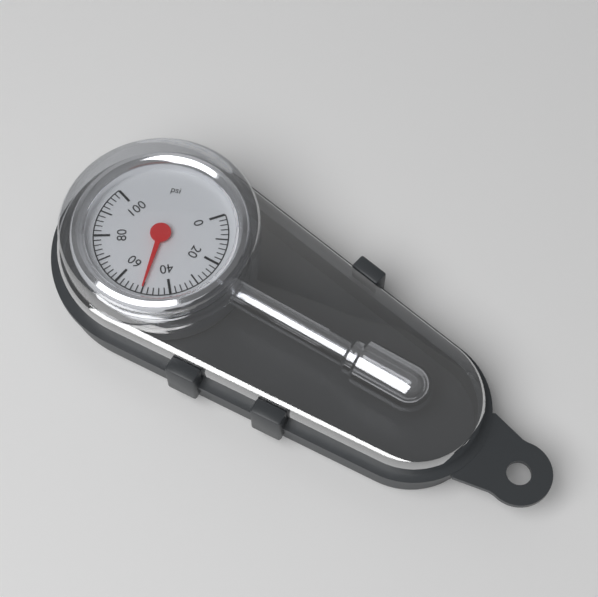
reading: 50 psi
